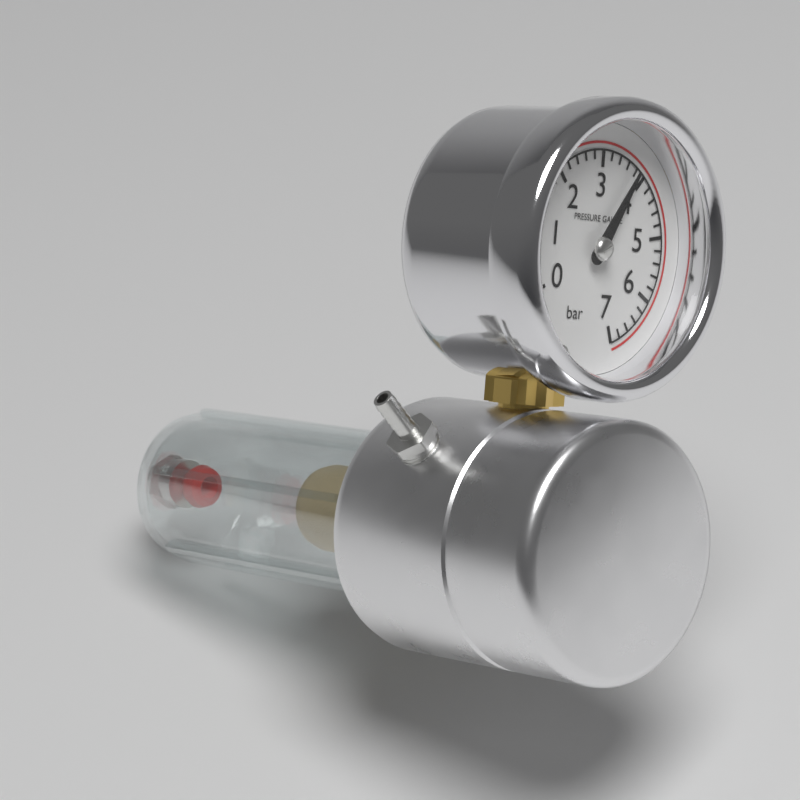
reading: 3.8 bar
